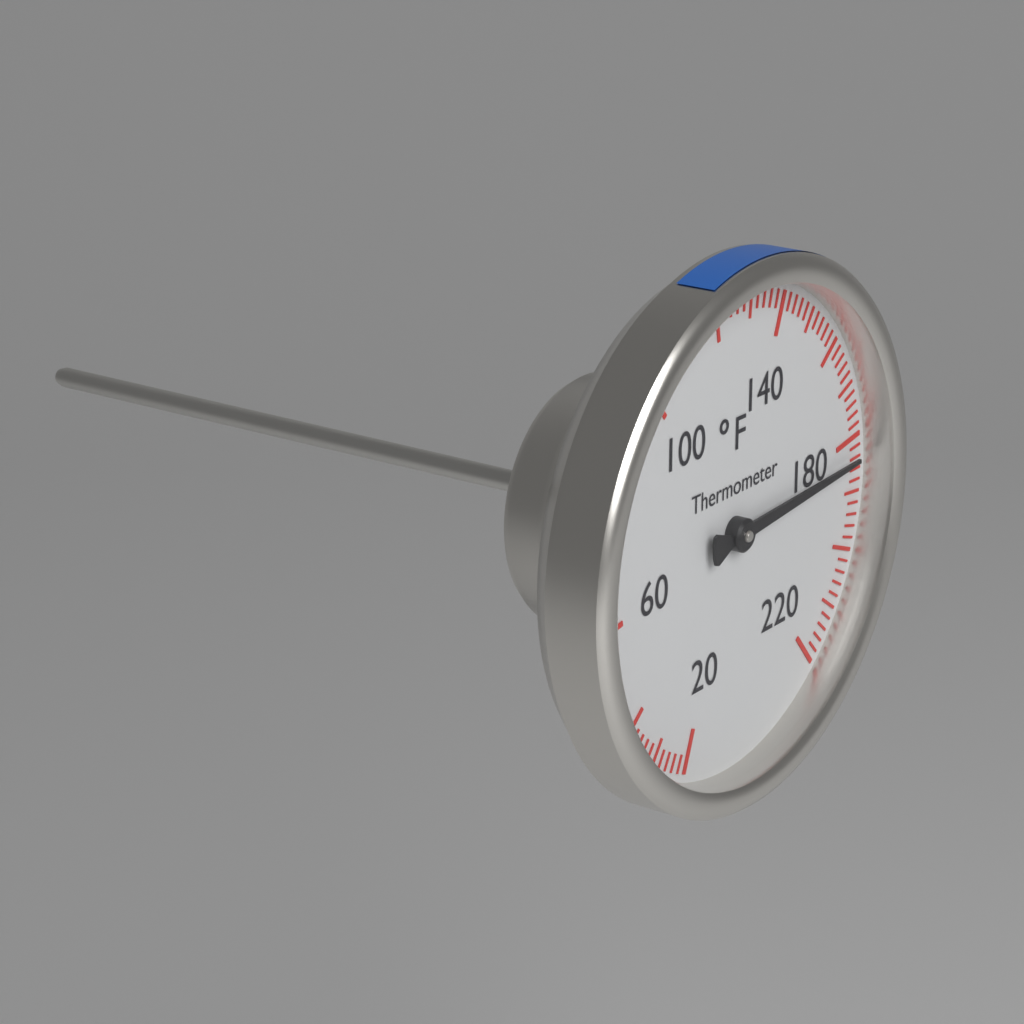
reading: 184 °F
